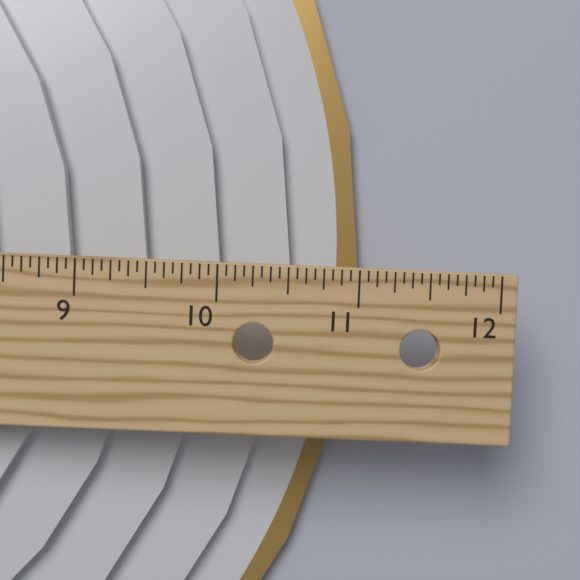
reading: 11.0625 in
